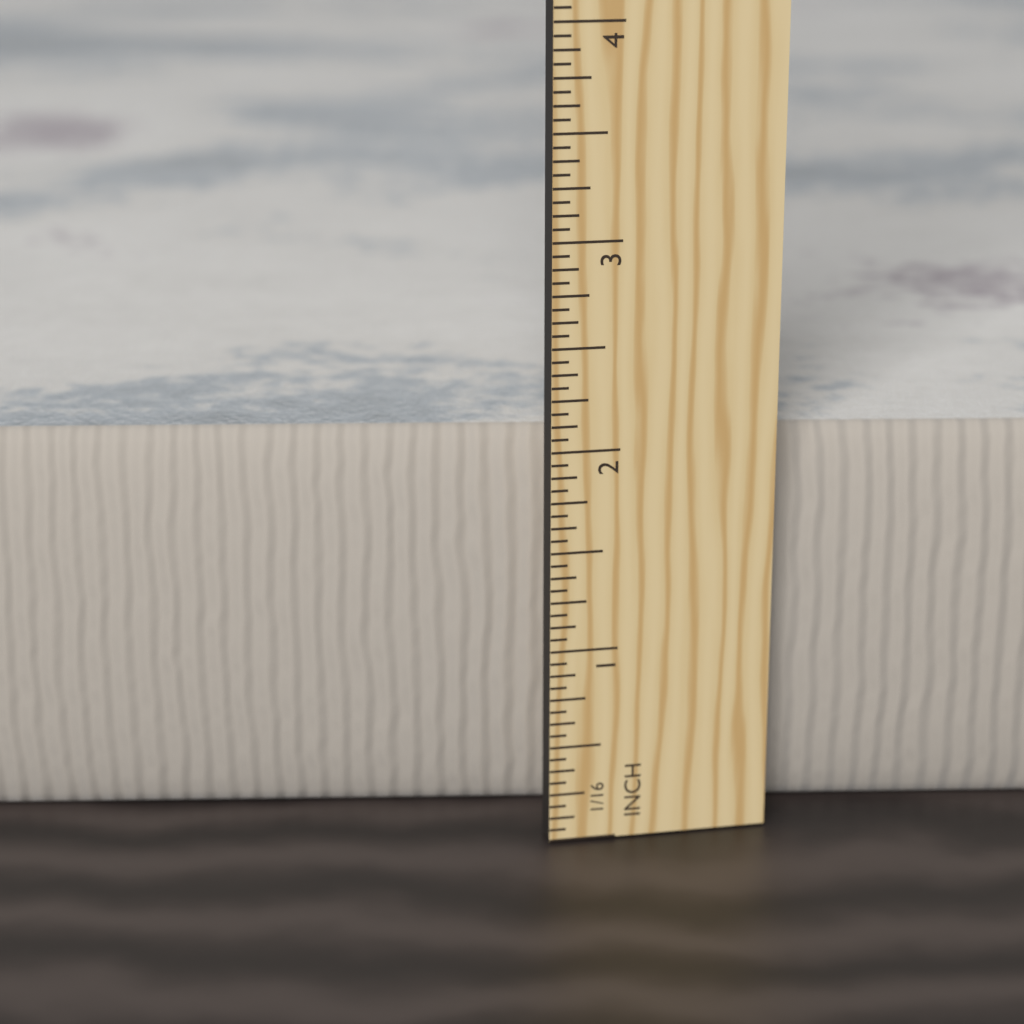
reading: 2.0000 in
